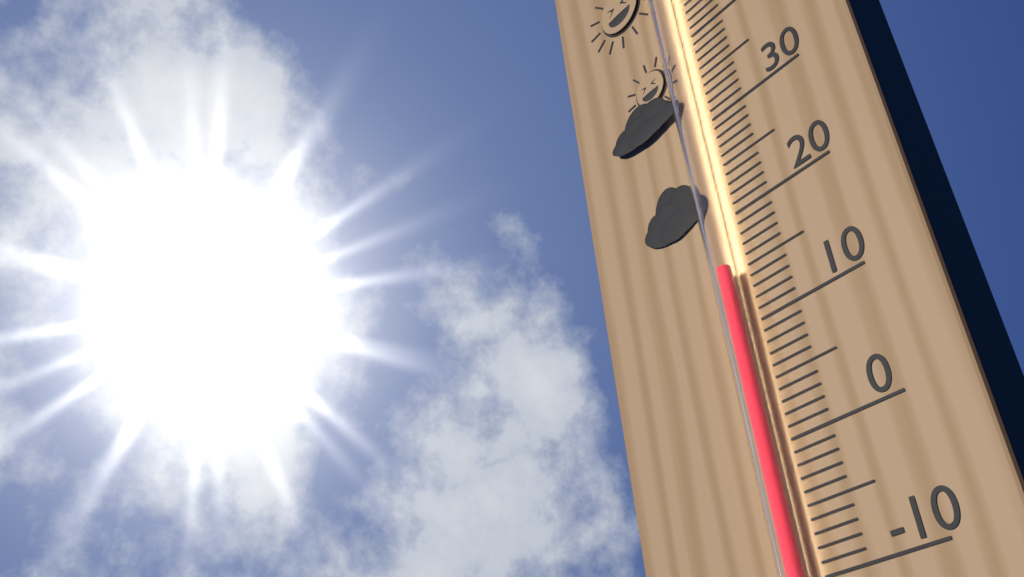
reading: 15 °C
